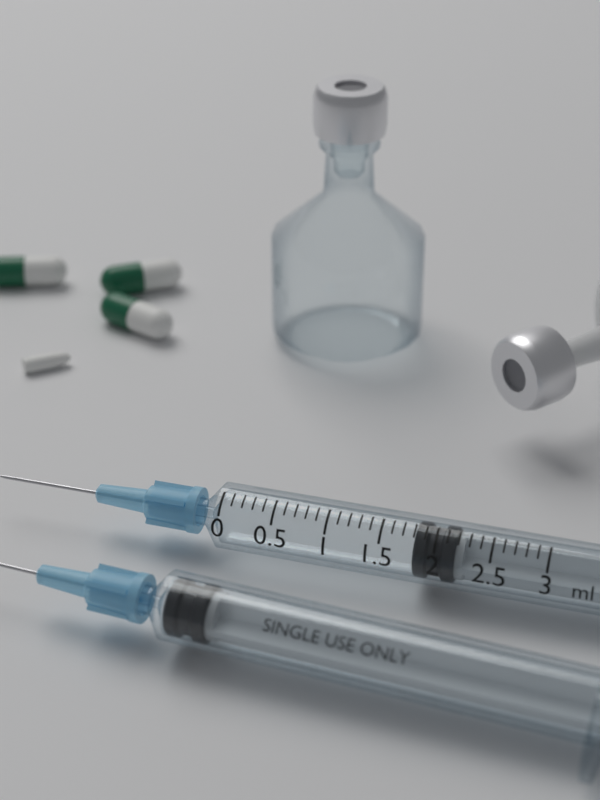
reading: 1.8 ml
